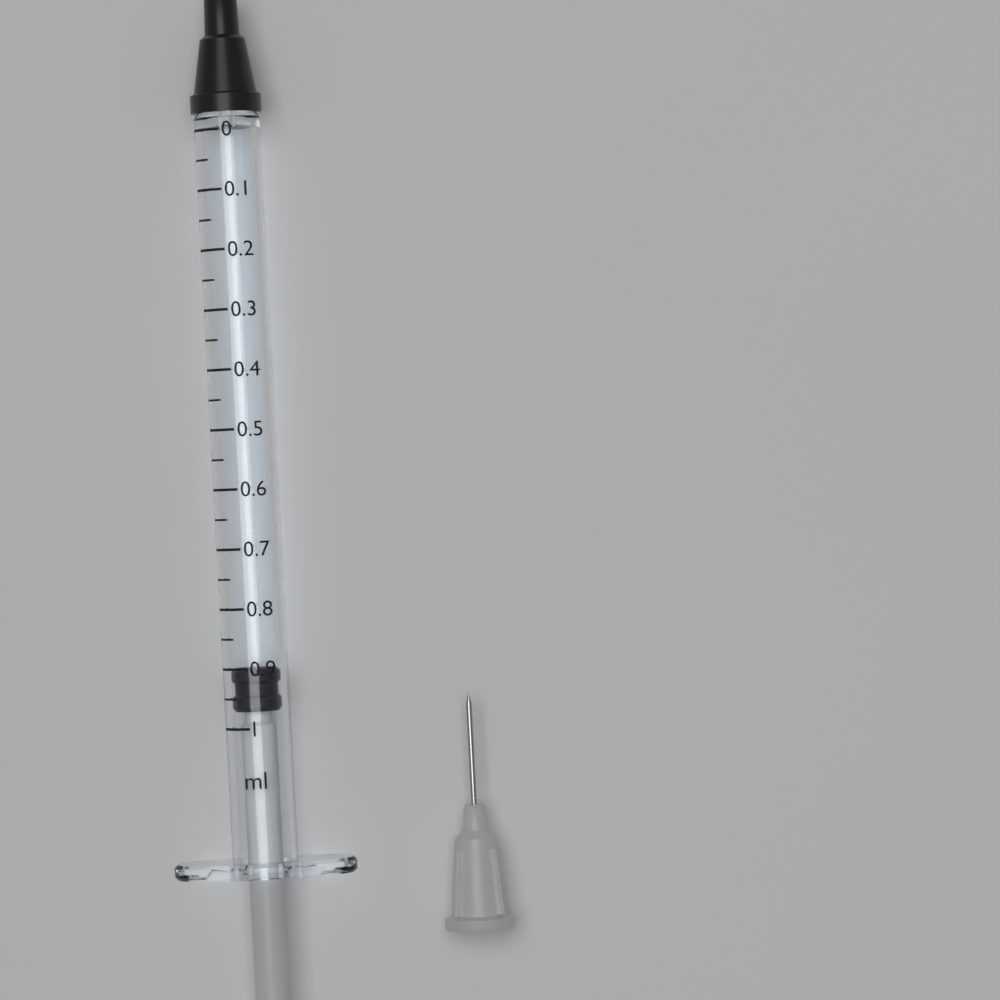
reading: 0.90 ml
